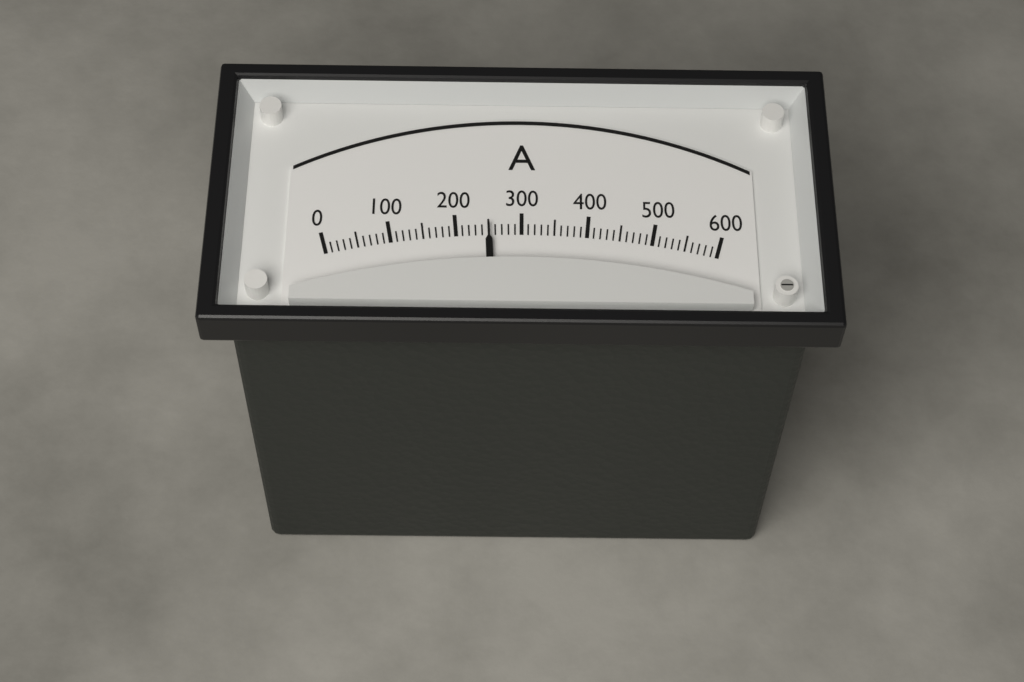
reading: 250 A
